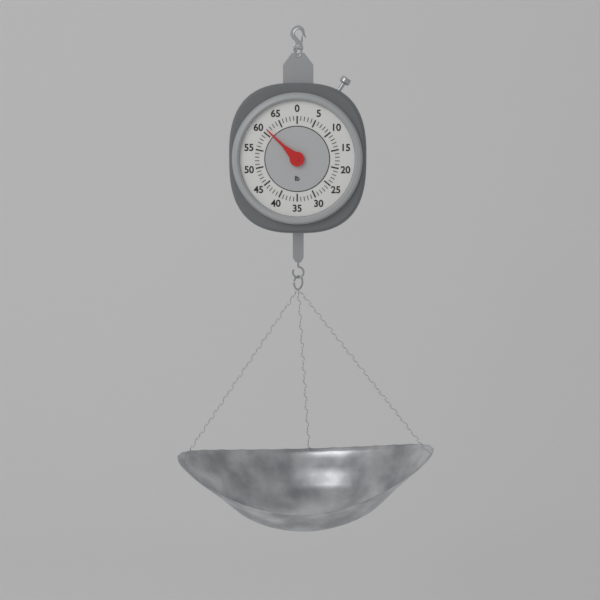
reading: 61 lb
